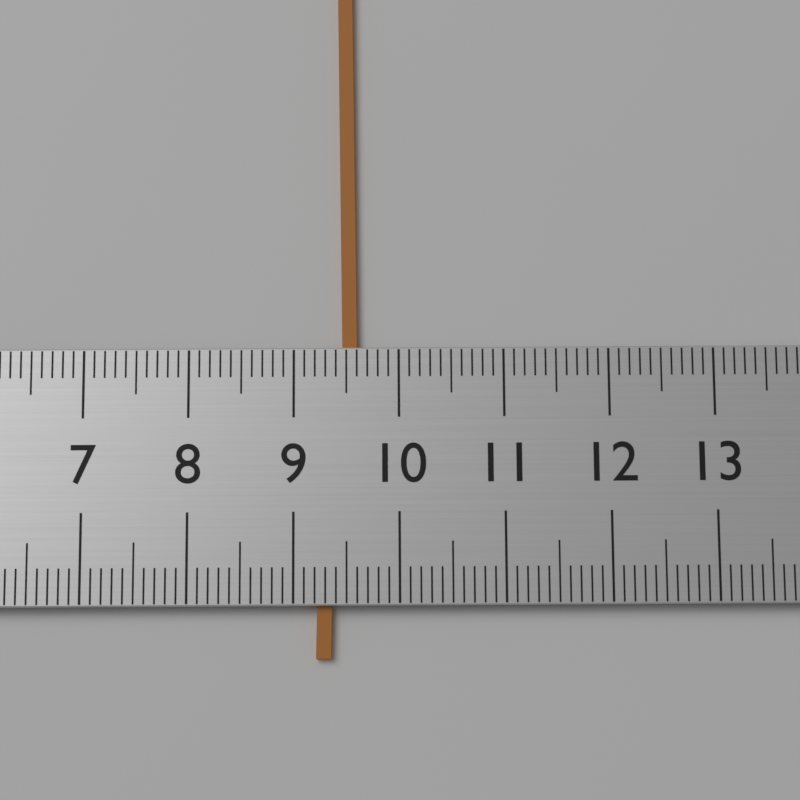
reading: 9.6 (no unit)
